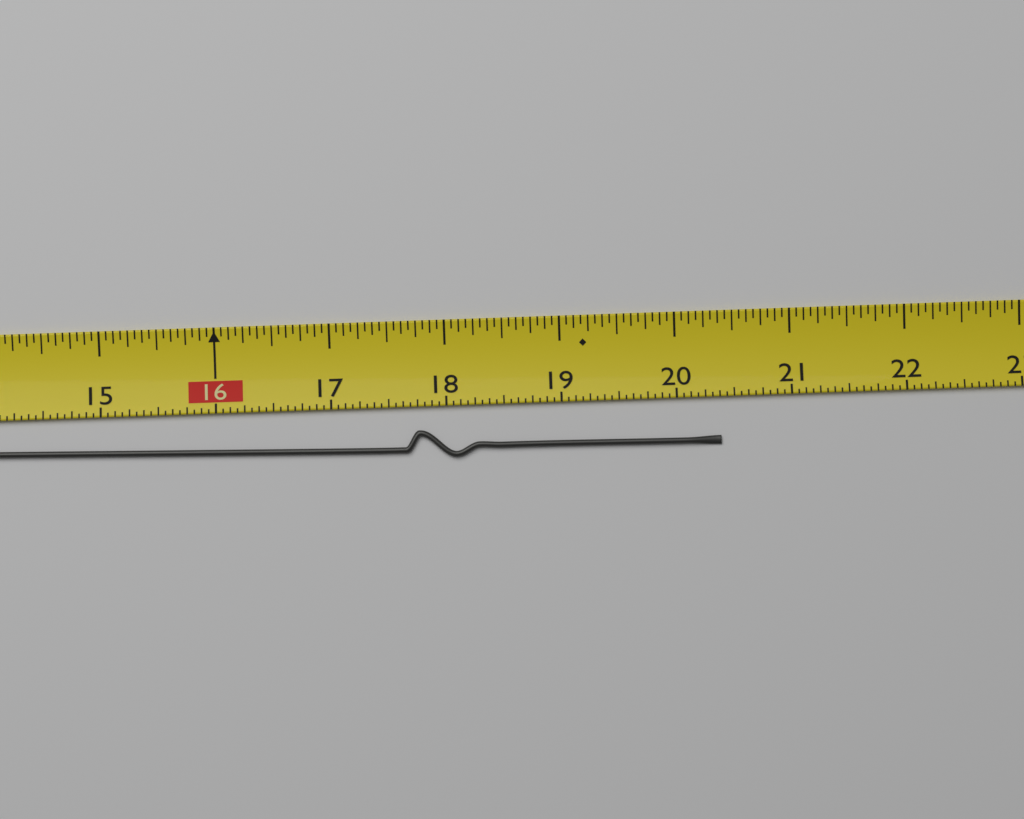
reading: 20.3750 (no unit)
